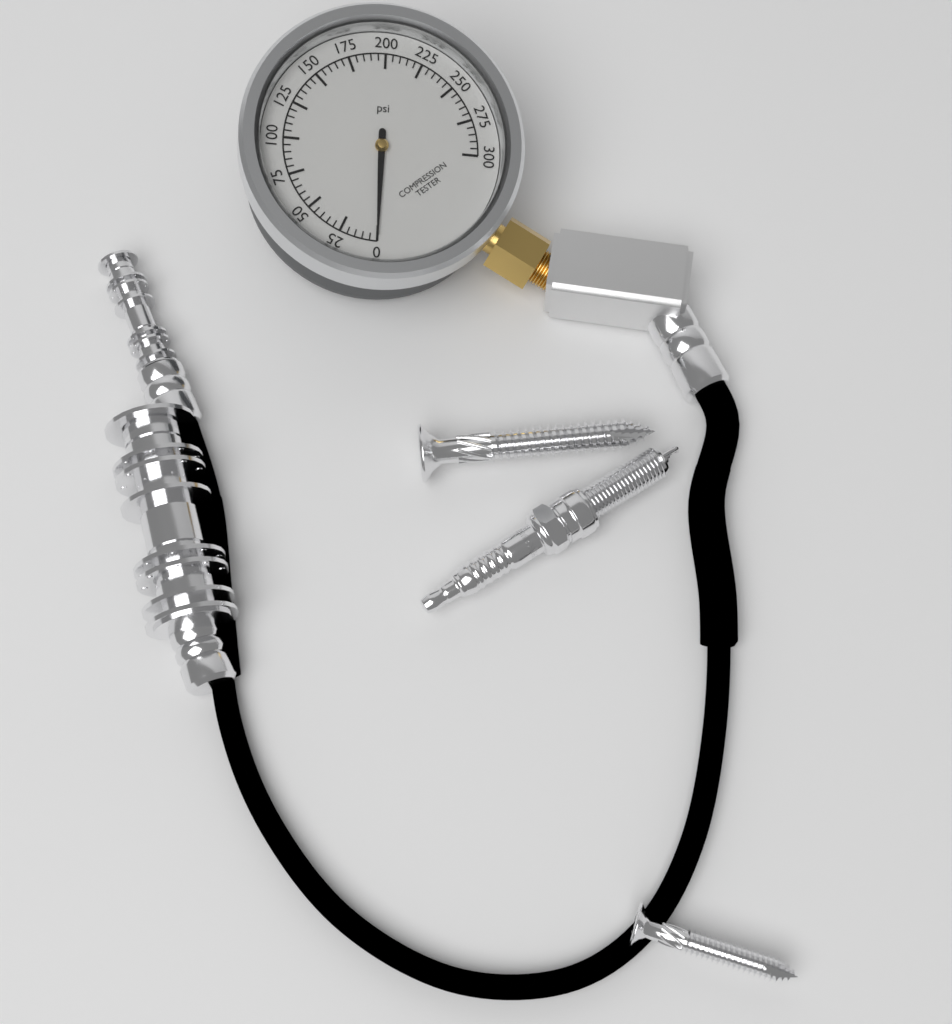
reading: 0 psi
